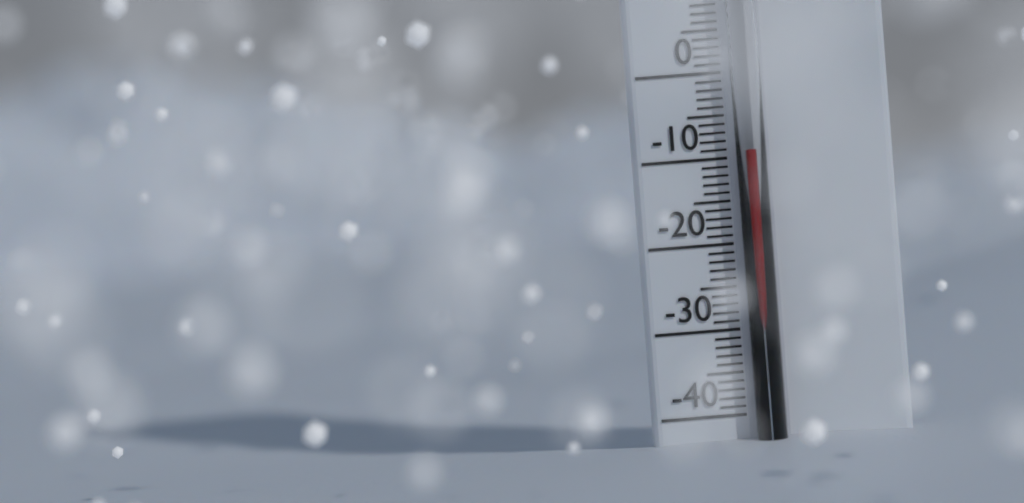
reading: -9 °C
